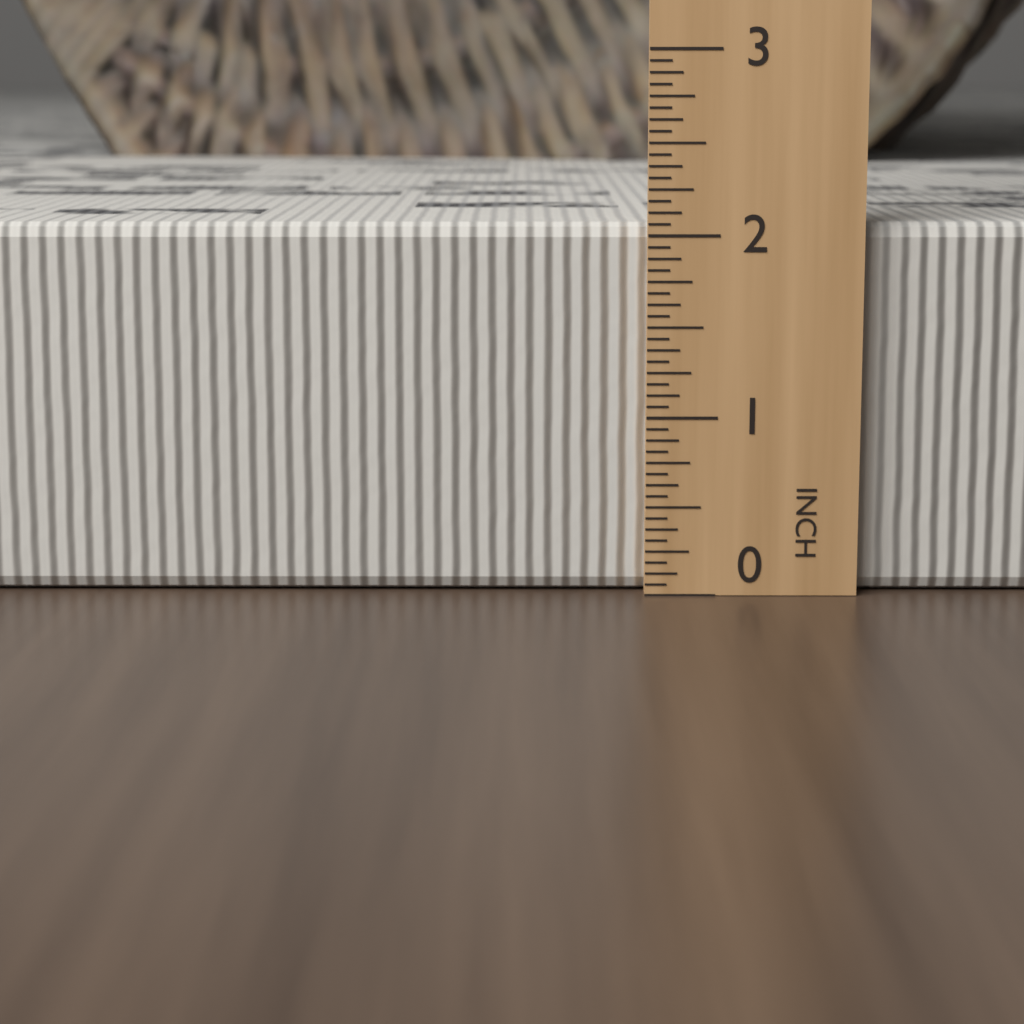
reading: 2.0625 in
